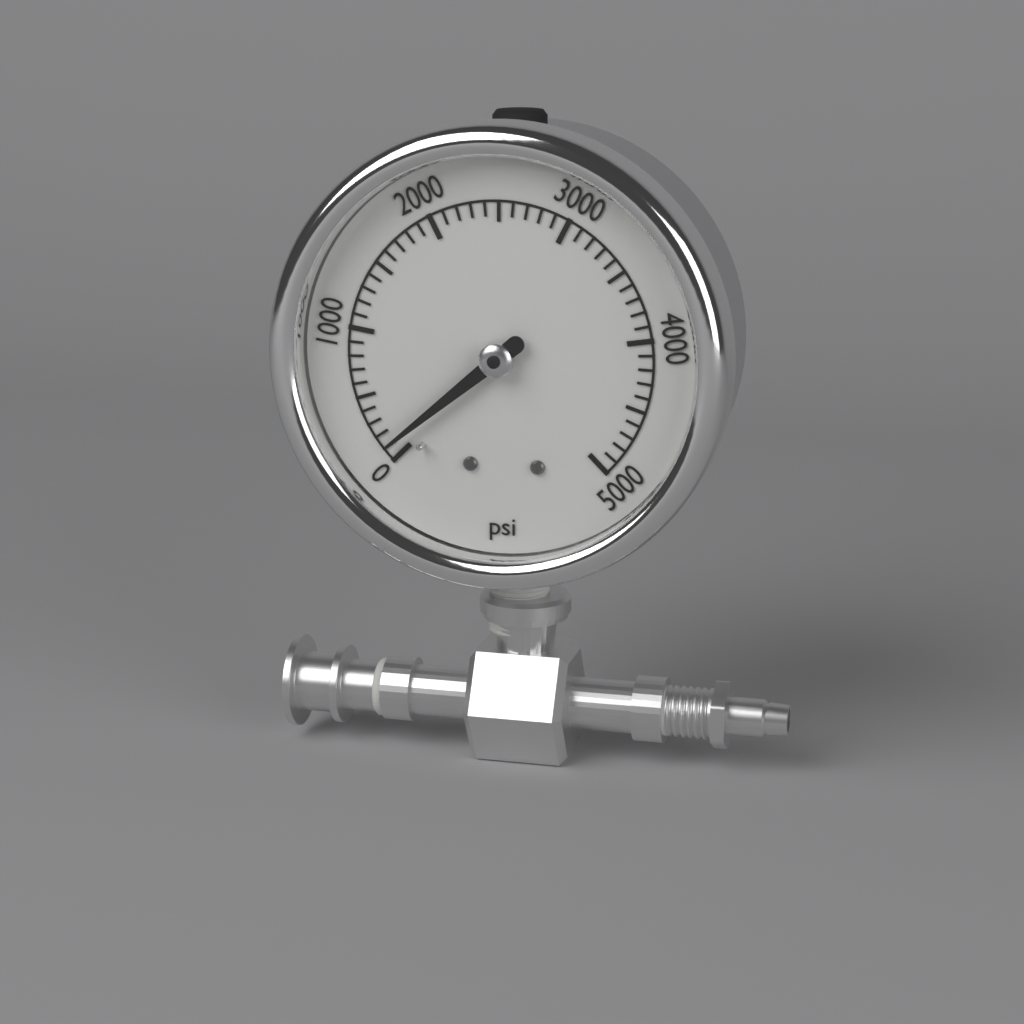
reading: 100 psi
